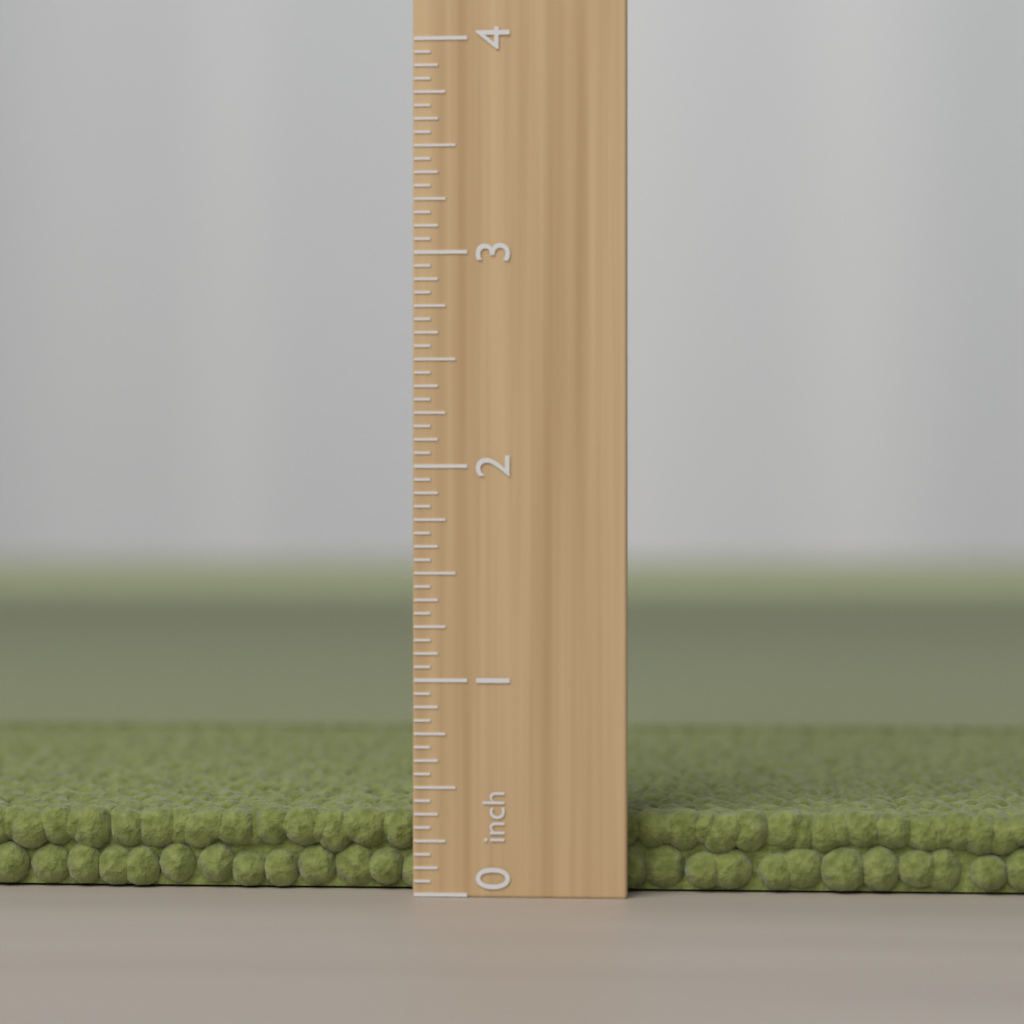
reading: 0.3750 inch
